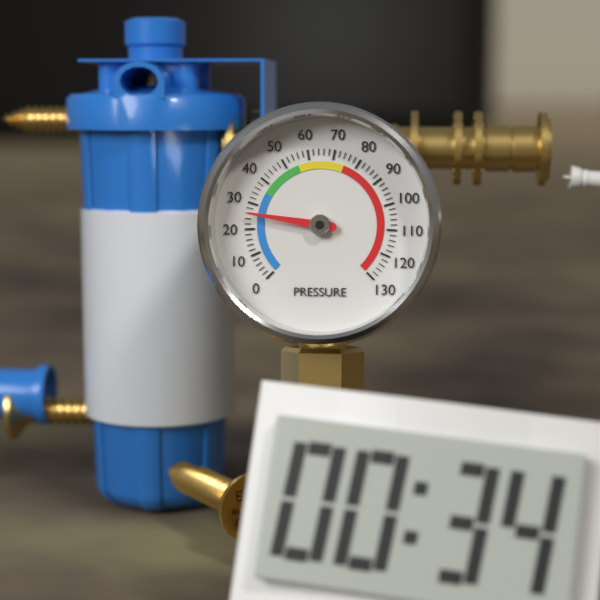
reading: 26 (no unit)
